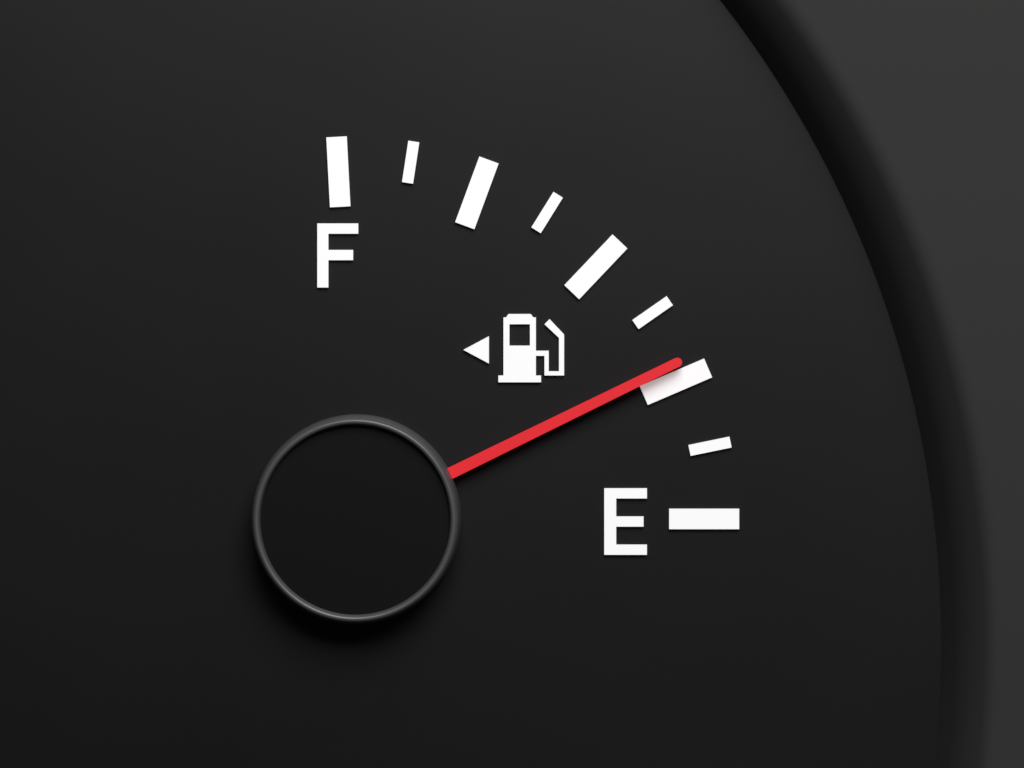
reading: 0.280 (no unit)
